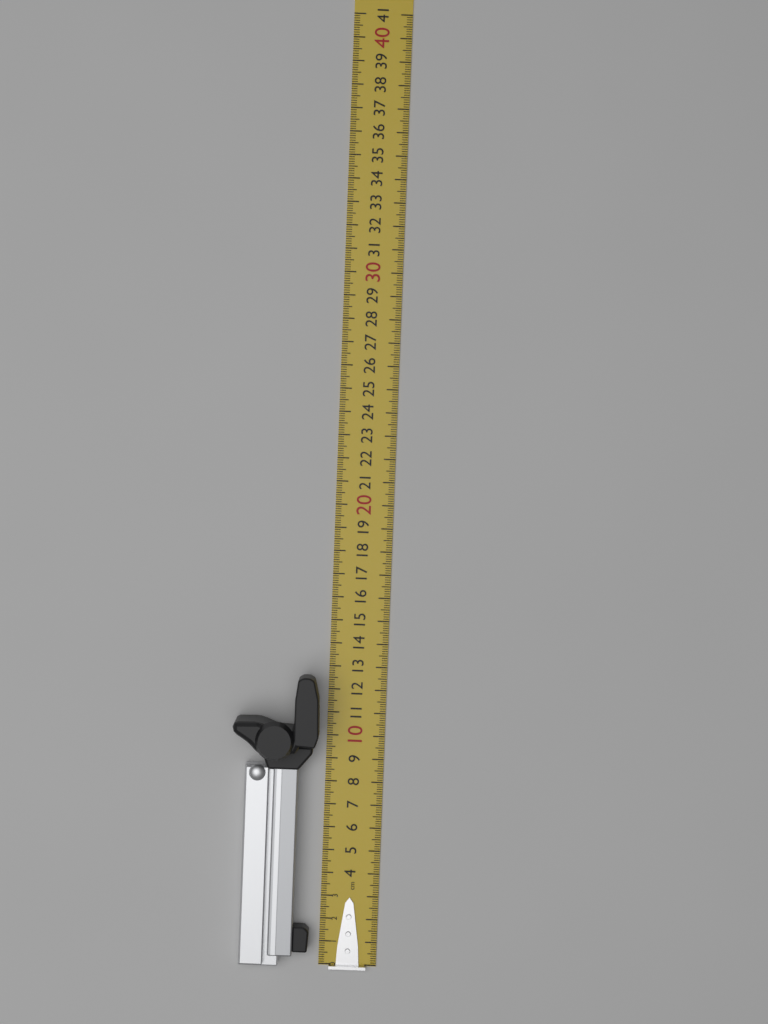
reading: 12.7 cm
